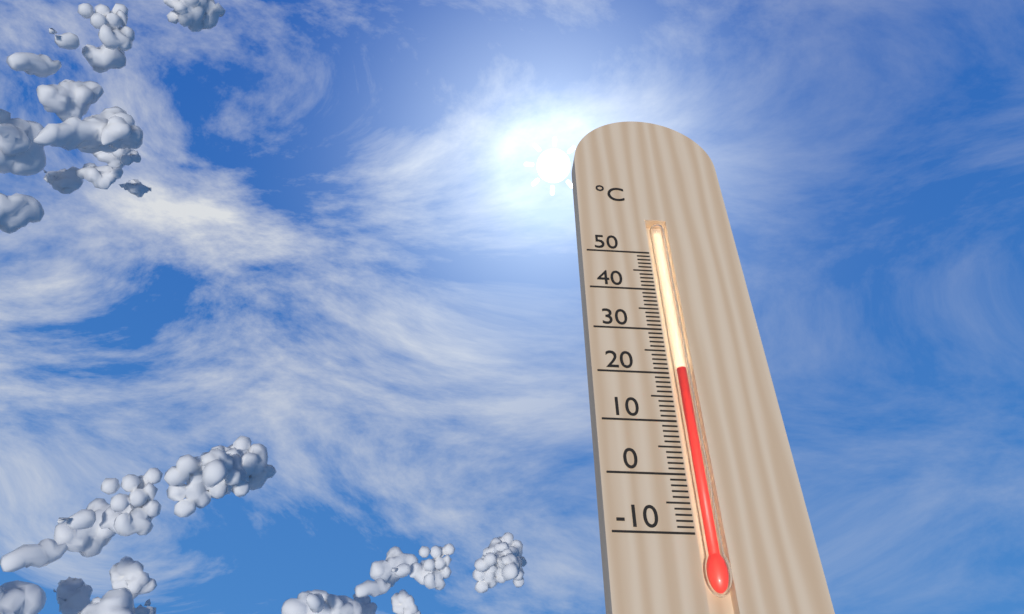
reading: 21 °C
